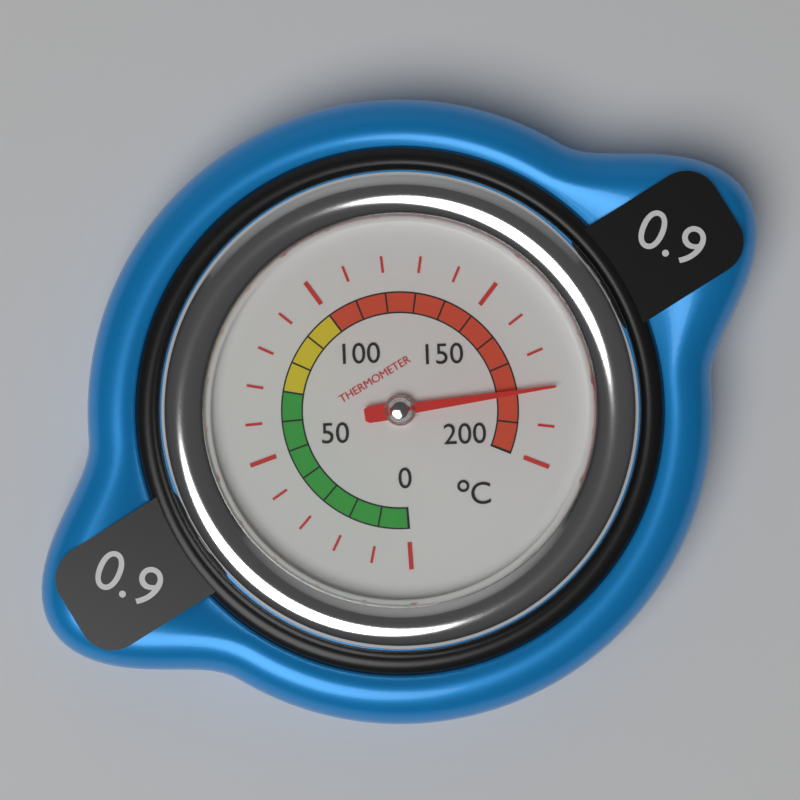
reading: 180 °C
